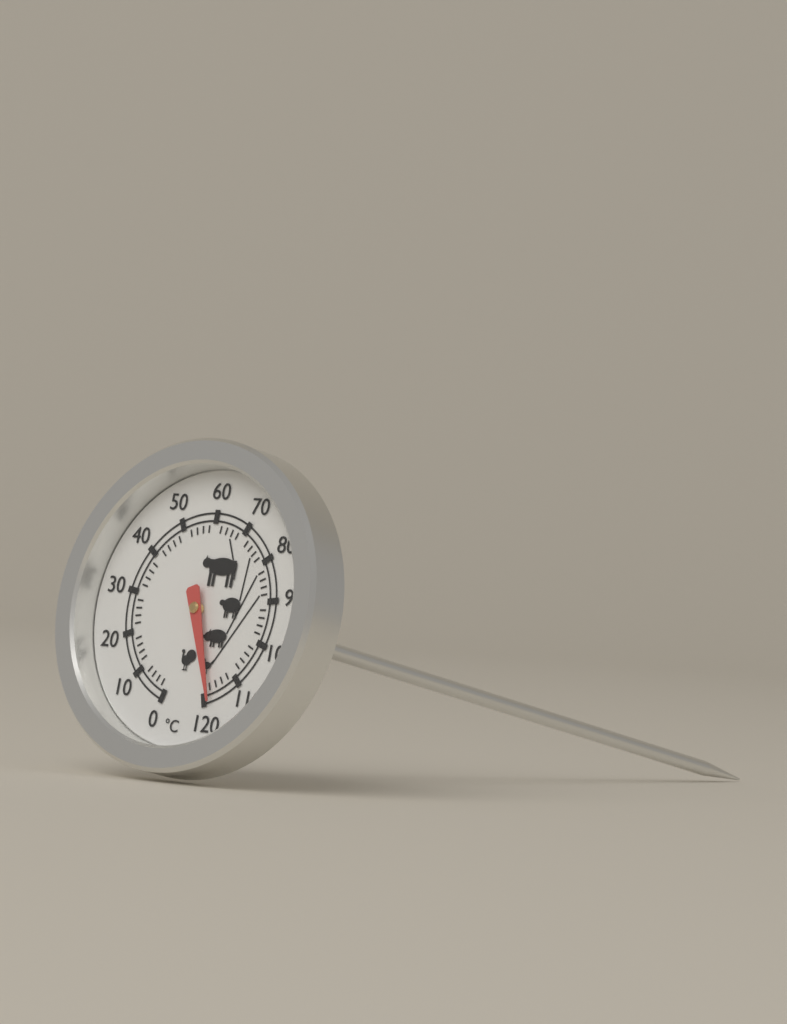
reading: 118 °C
